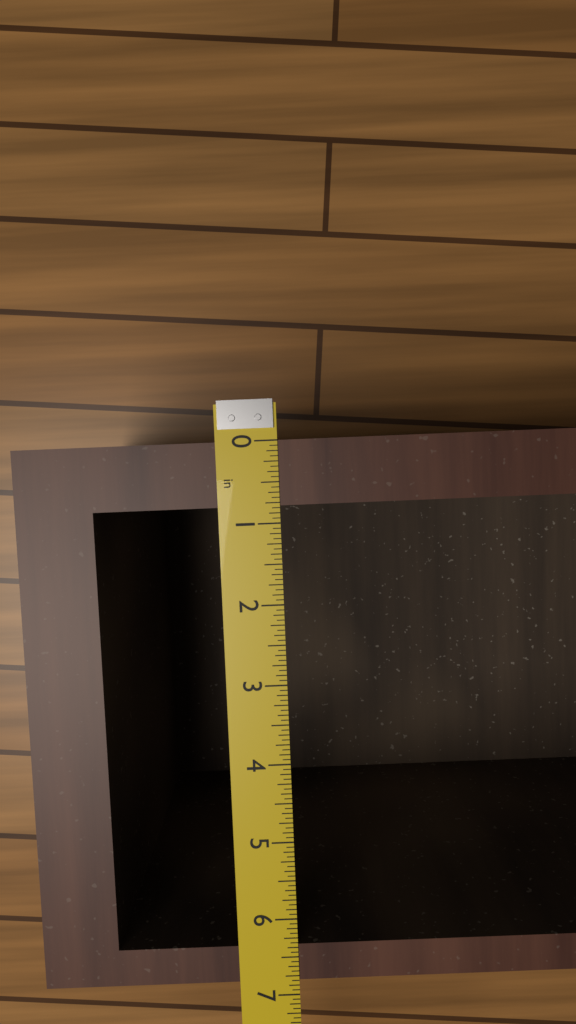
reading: 6.8125 in
